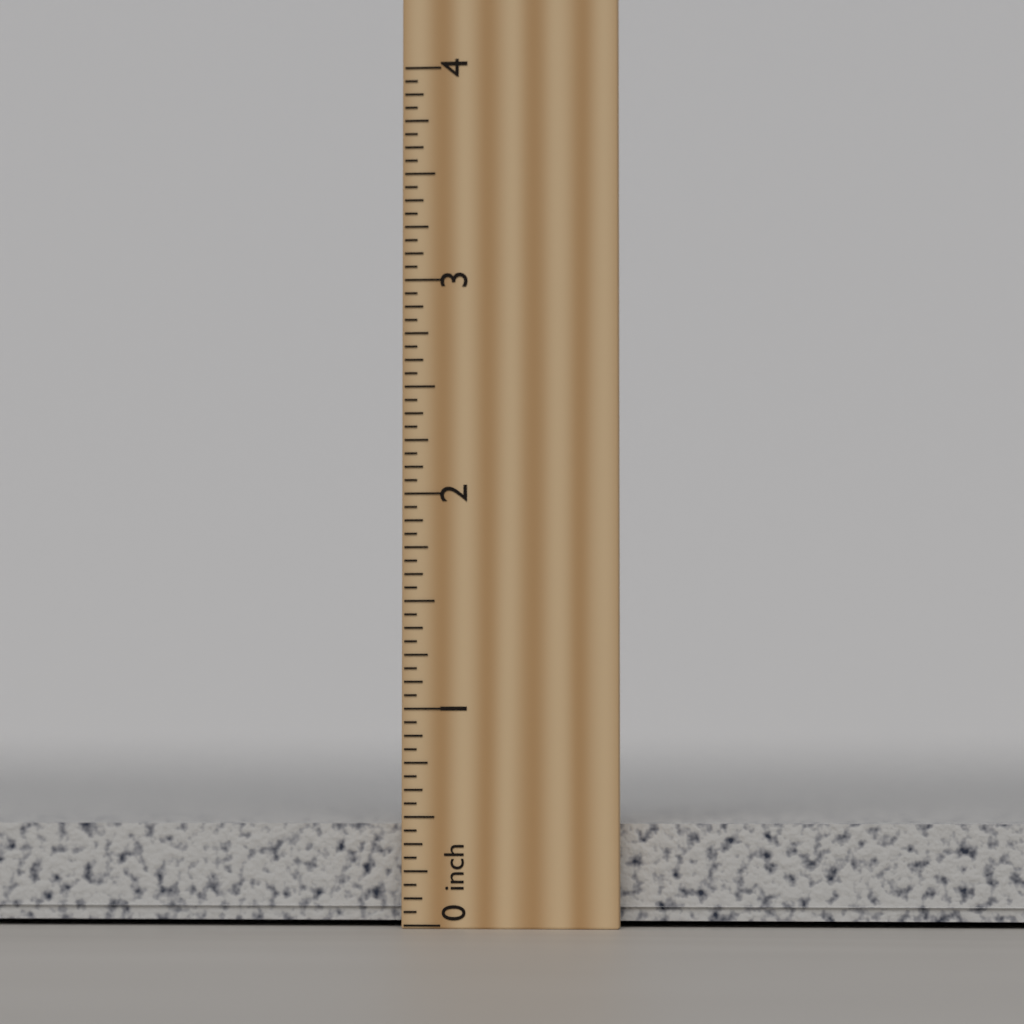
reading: 0.5000 inch
